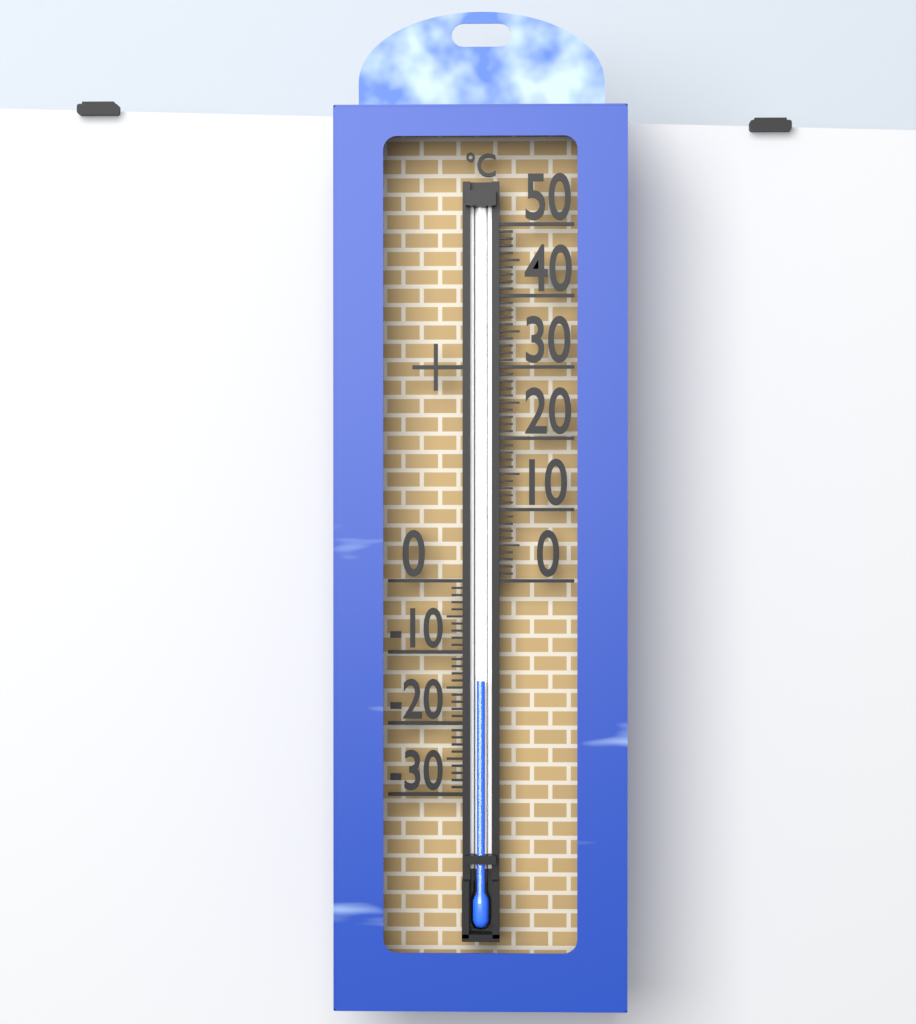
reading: -14 °C
